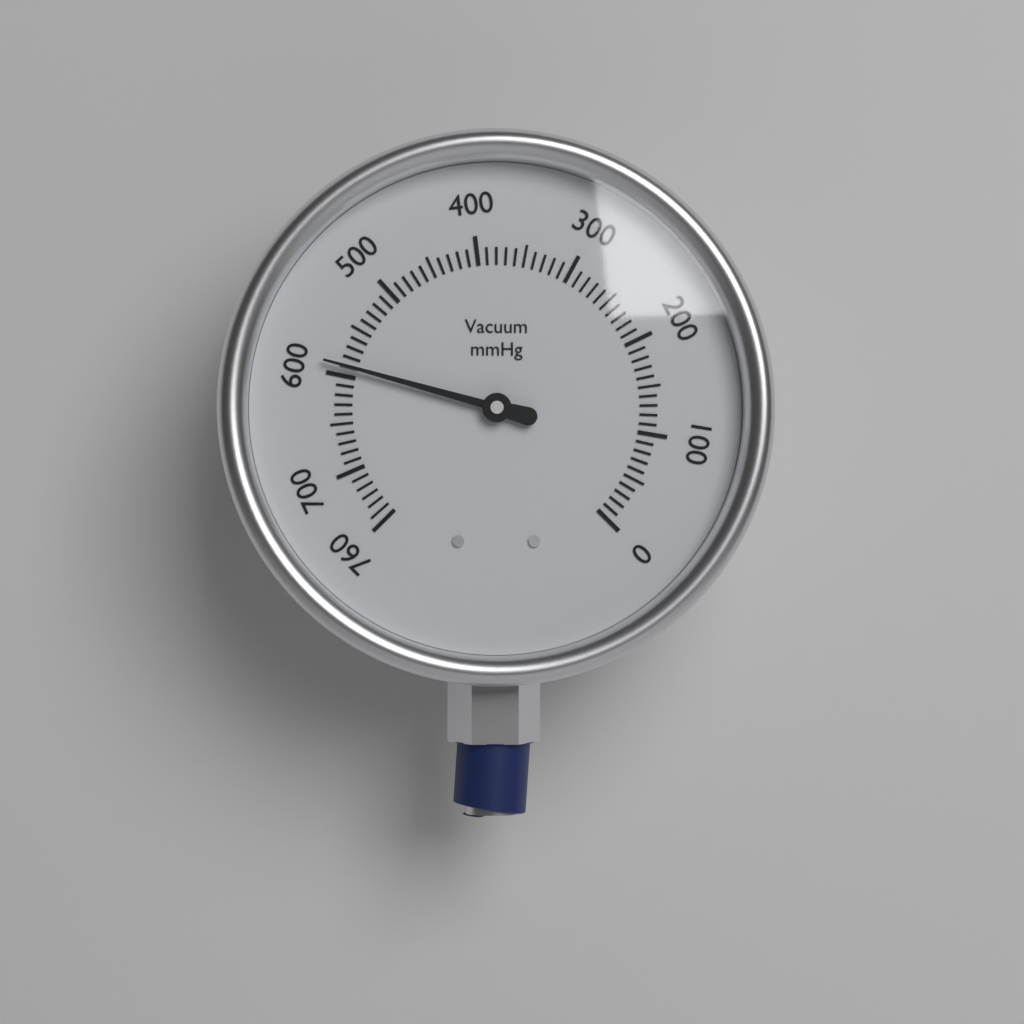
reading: 590 mmHg
